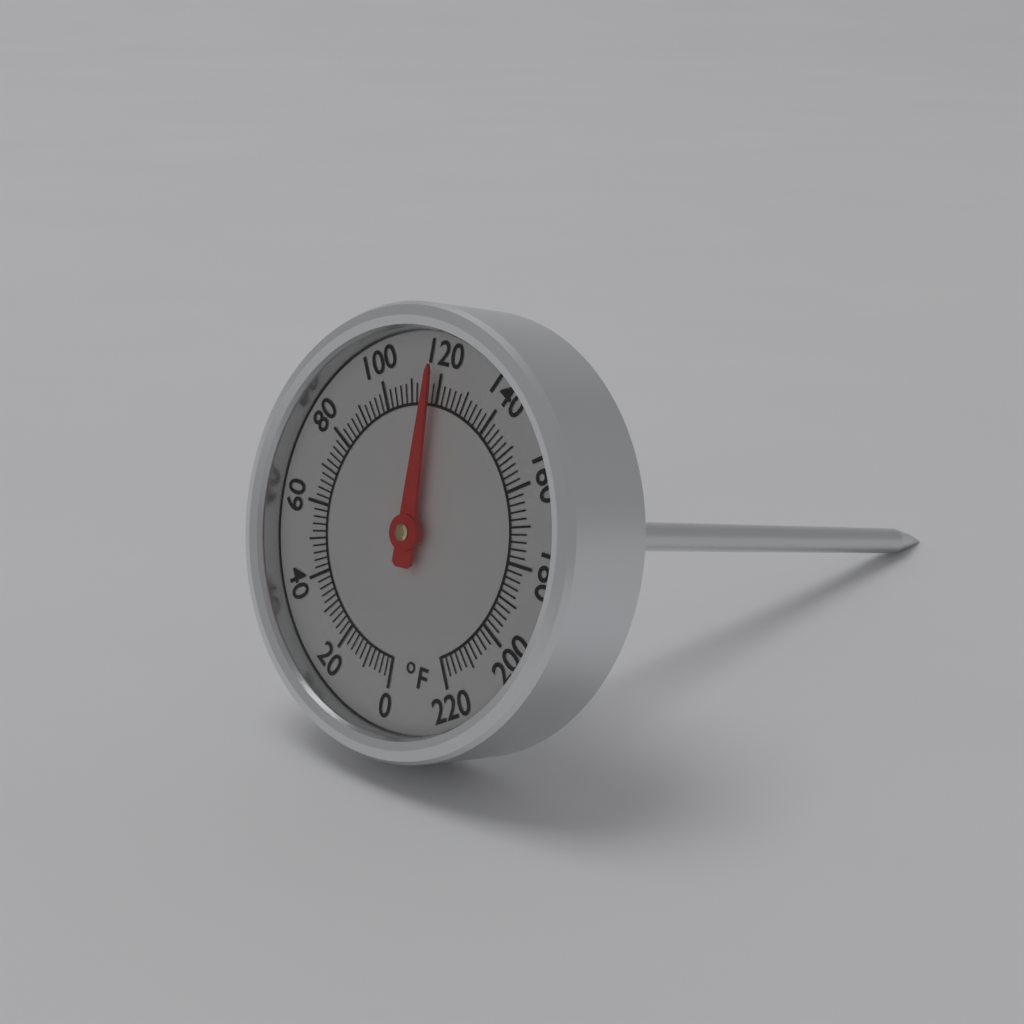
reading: 118 °F
